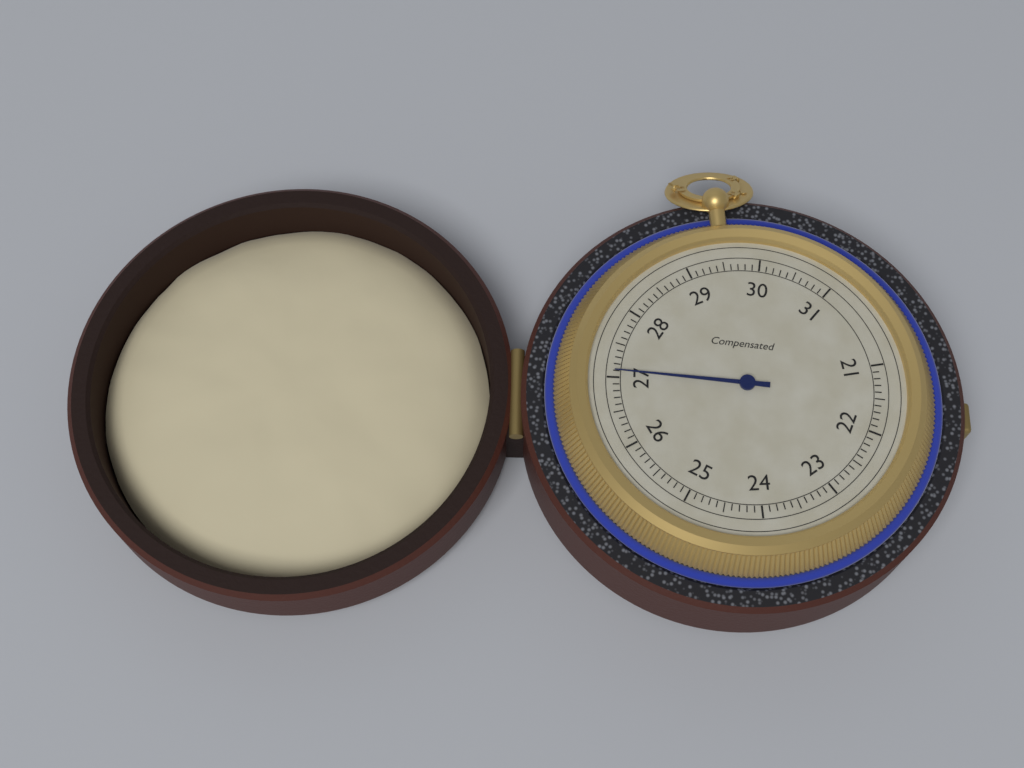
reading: 27.1 (no unit)
